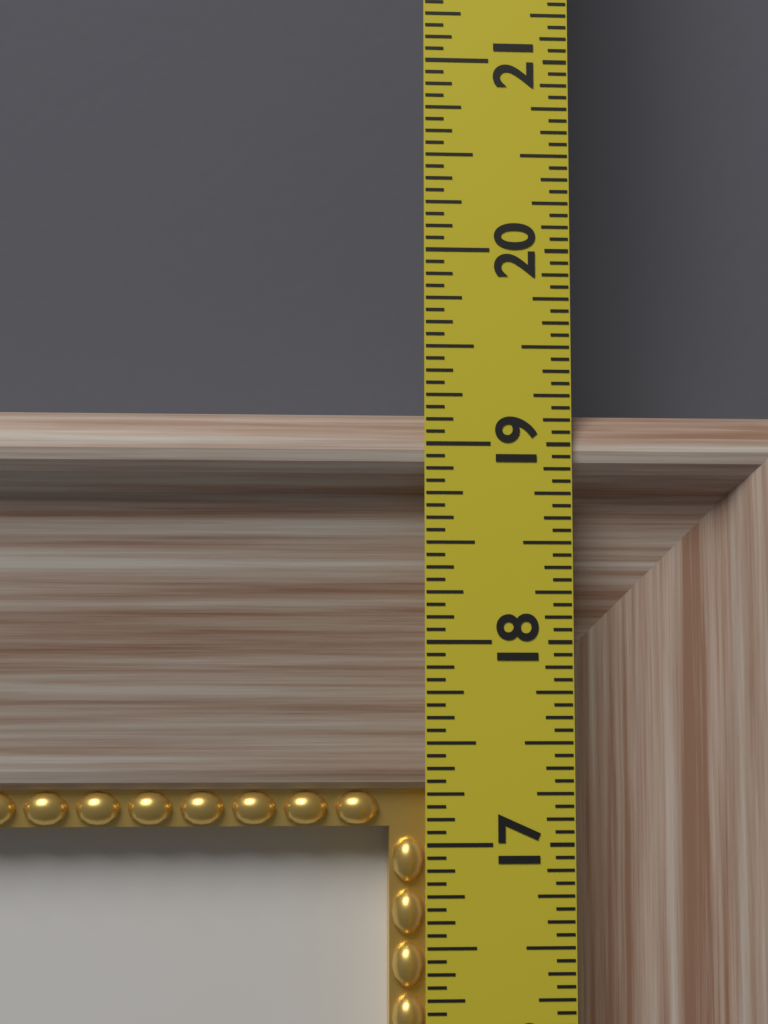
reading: 19.1875 in
